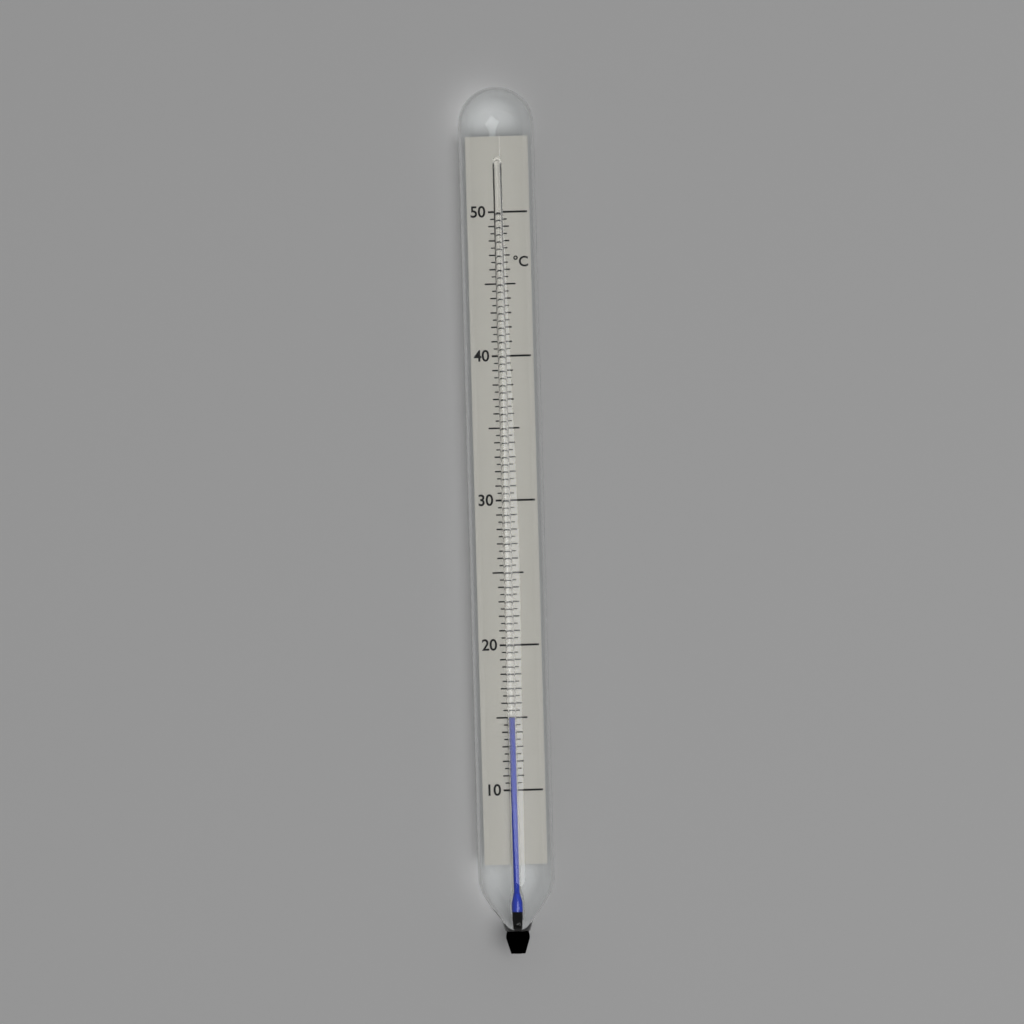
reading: 15.0 °C
